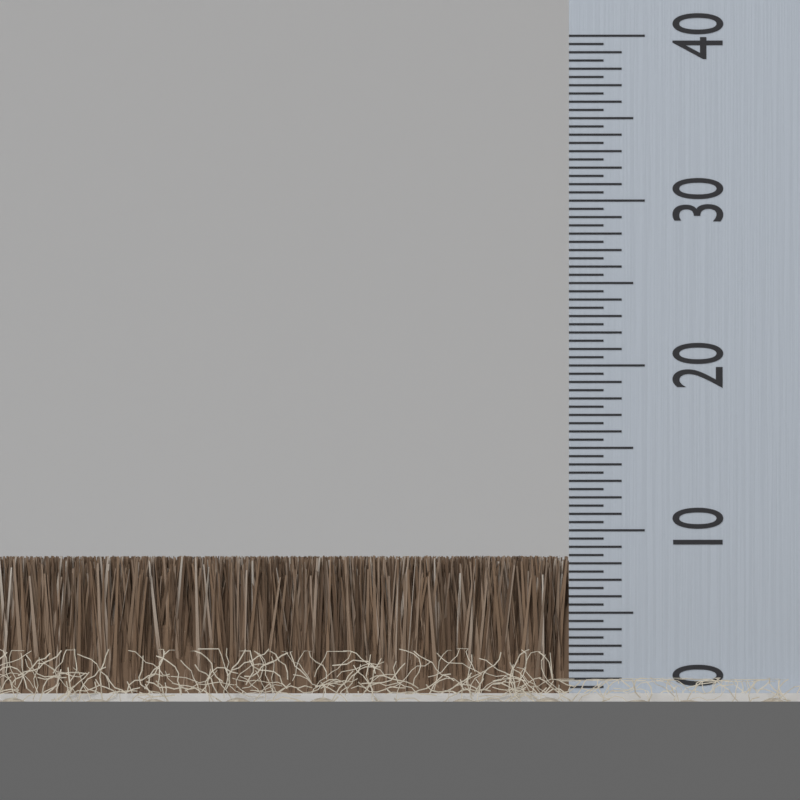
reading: 8.5 (no unit)
